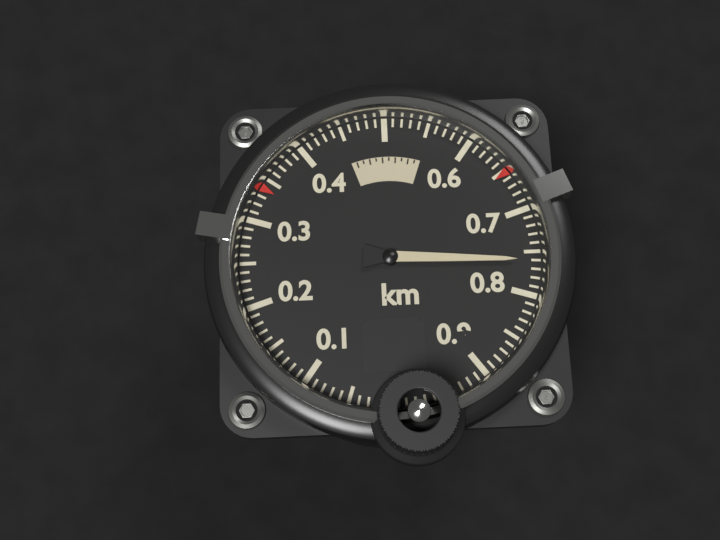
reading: 0.76 km
